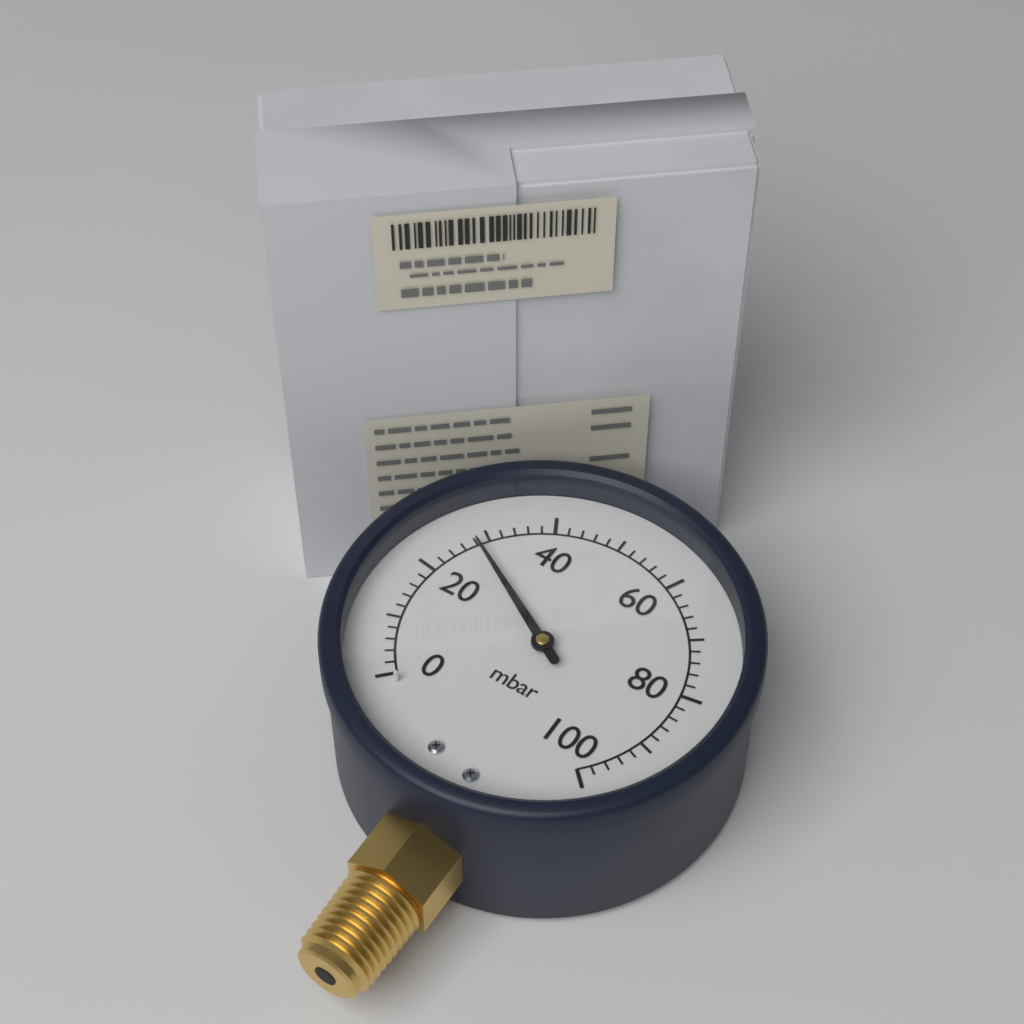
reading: 28 mbar
